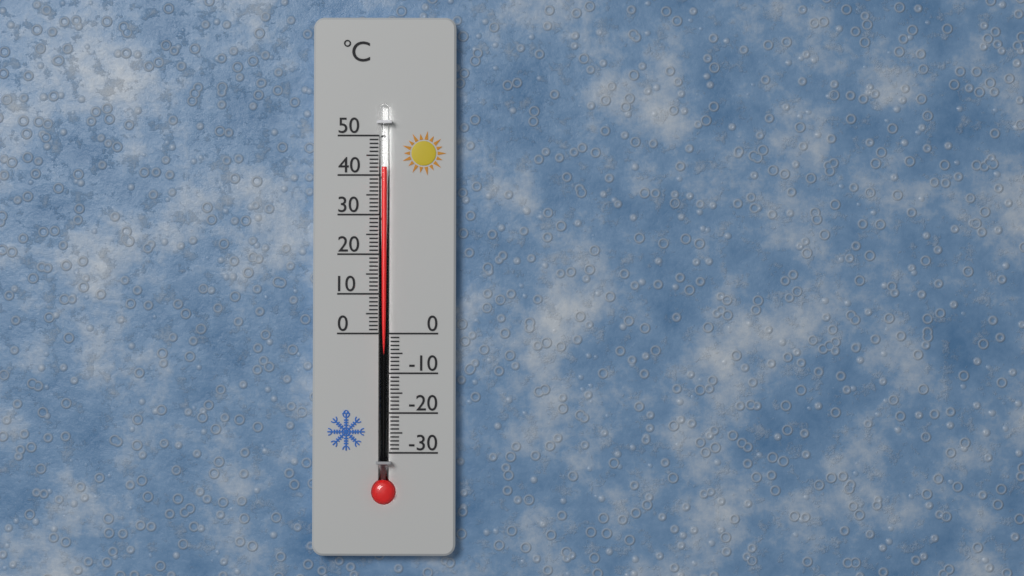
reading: 42 °C
